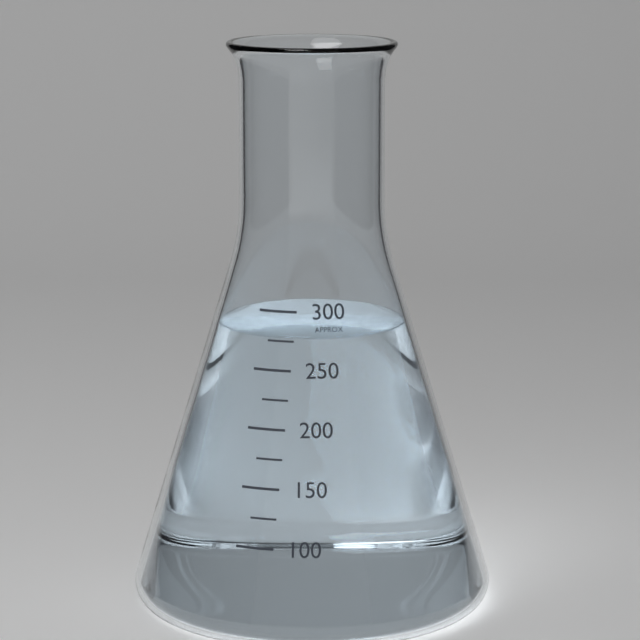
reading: 280 (no unit)
